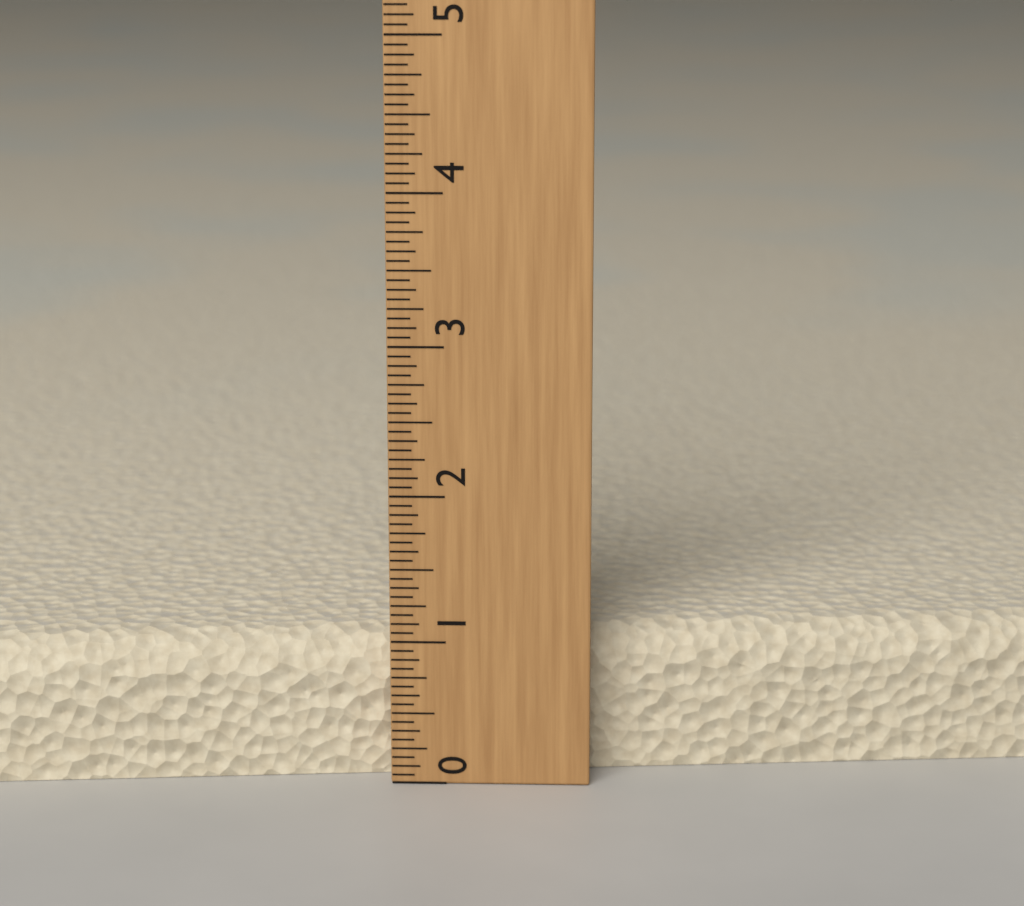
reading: 1.0000 (no unit)
